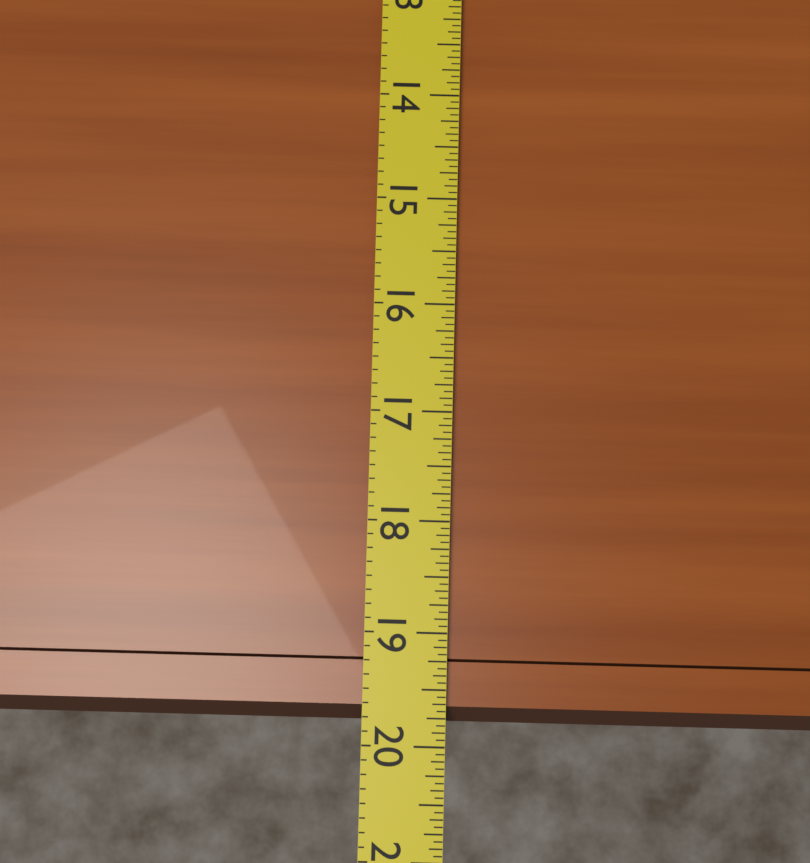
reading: 19.8125 (no unit)
